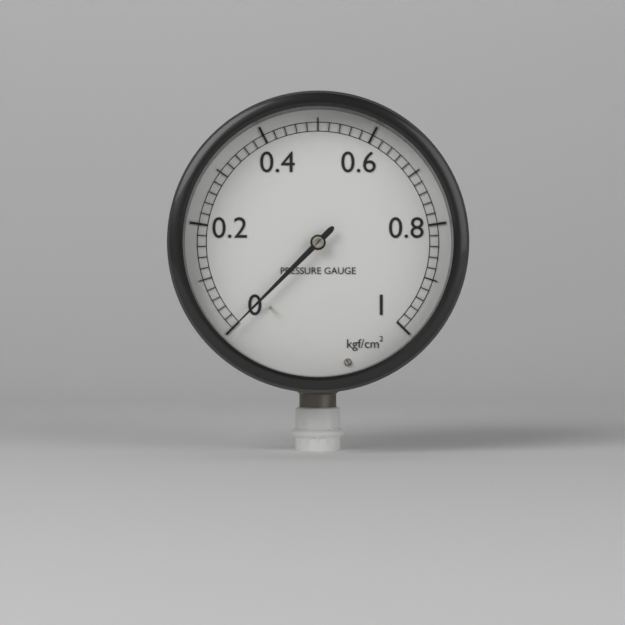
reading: 0.00 kgf/cm²
